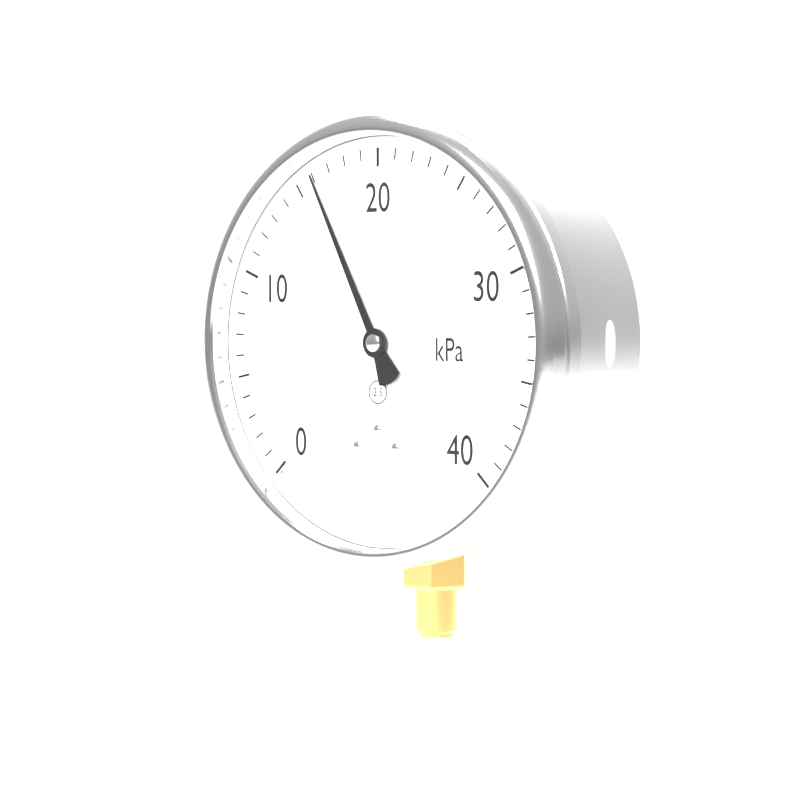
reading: 16 kPa
